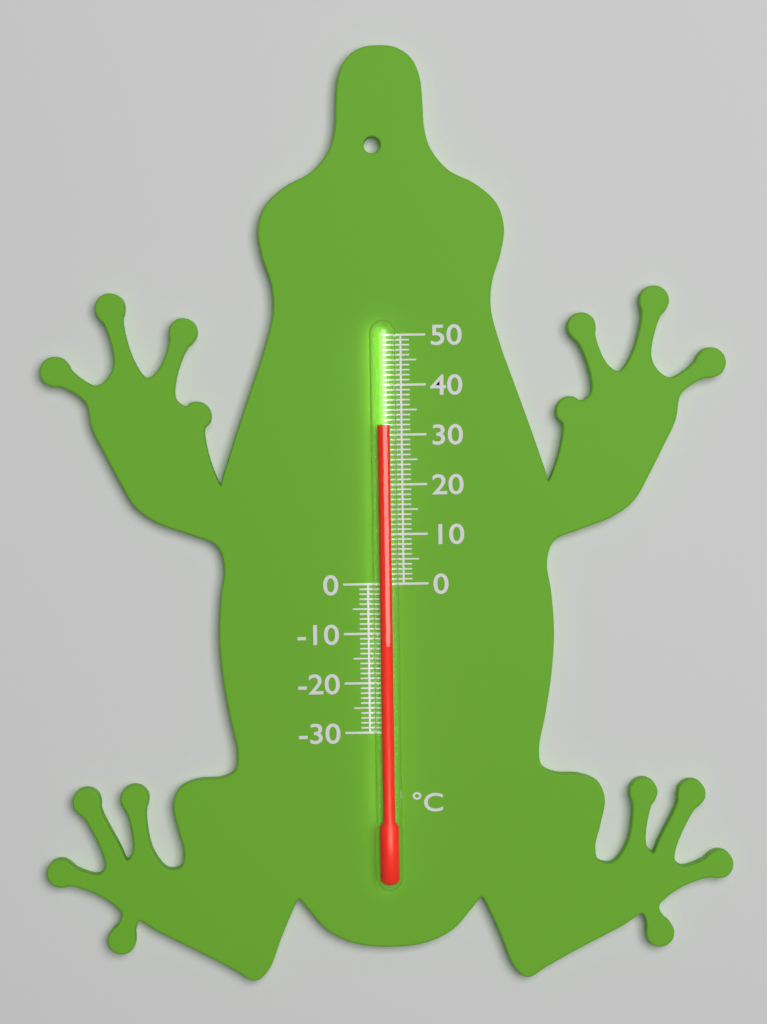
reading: 32 °C
